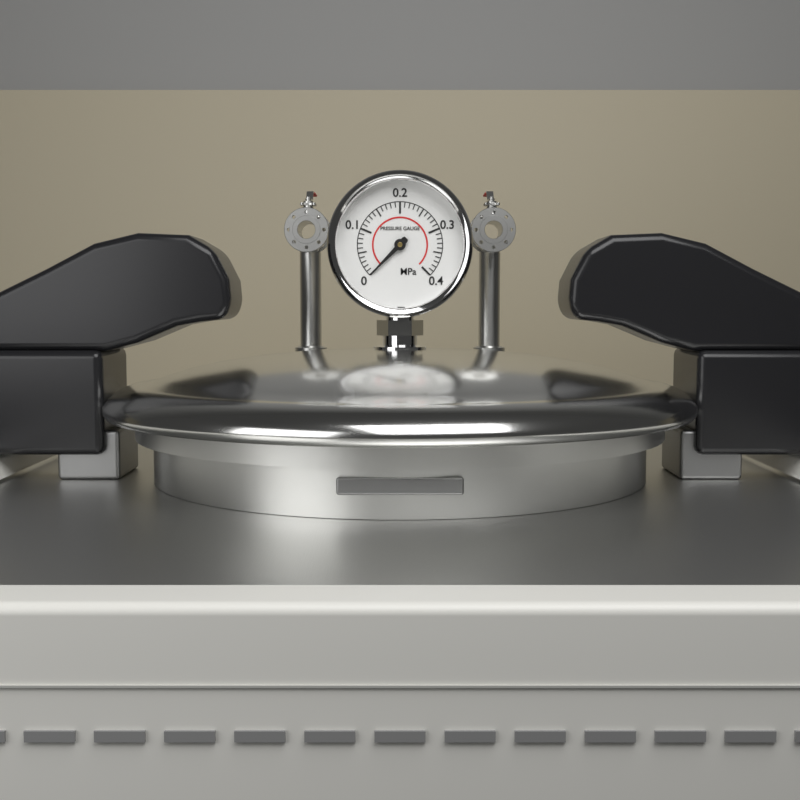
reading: 0.00 MPa
